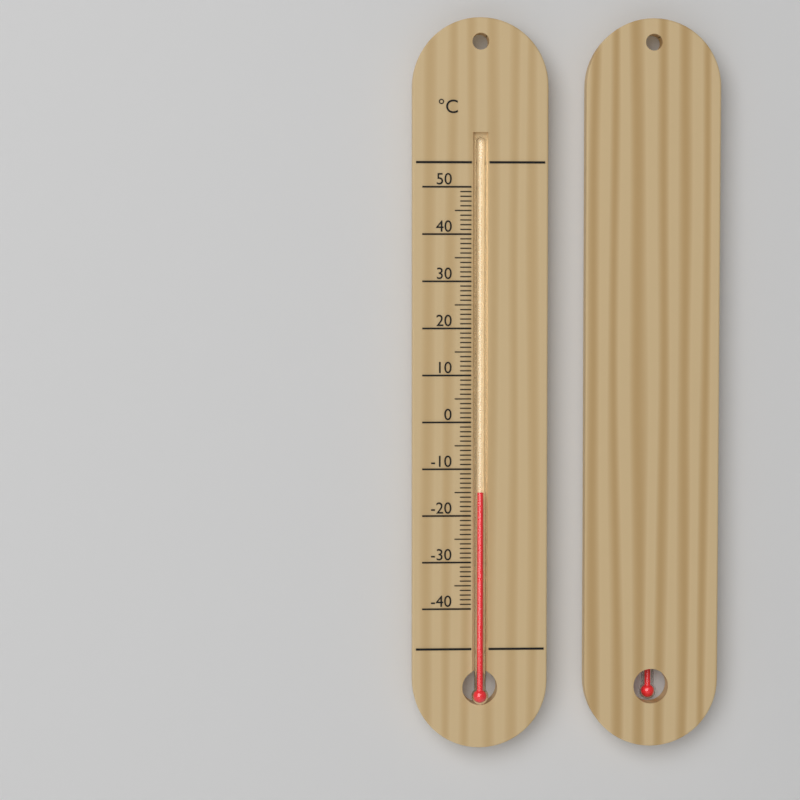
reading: -15 °C
